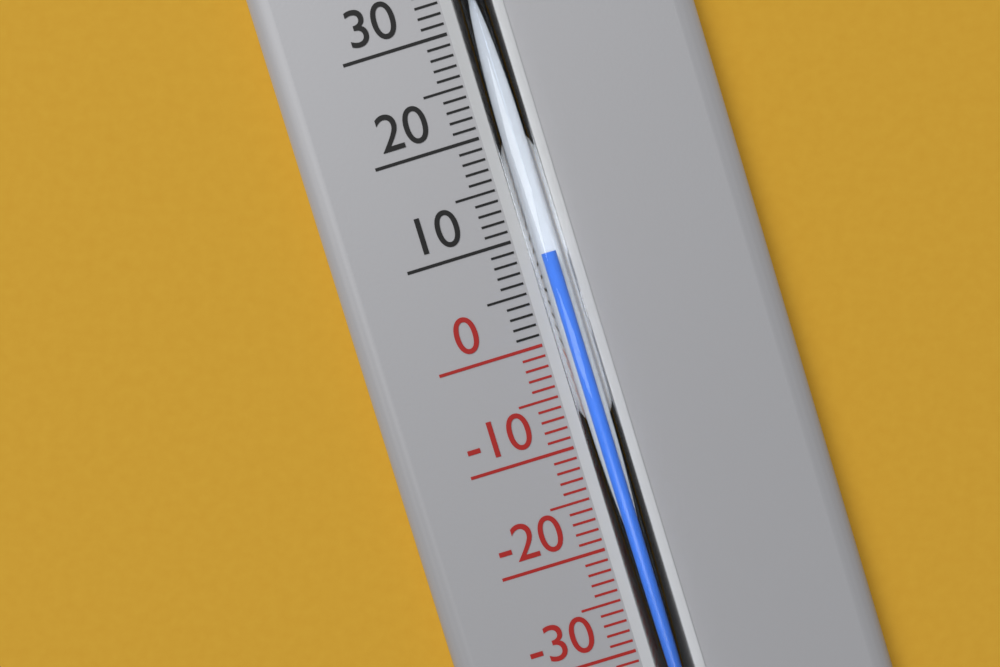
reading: 8 °C
